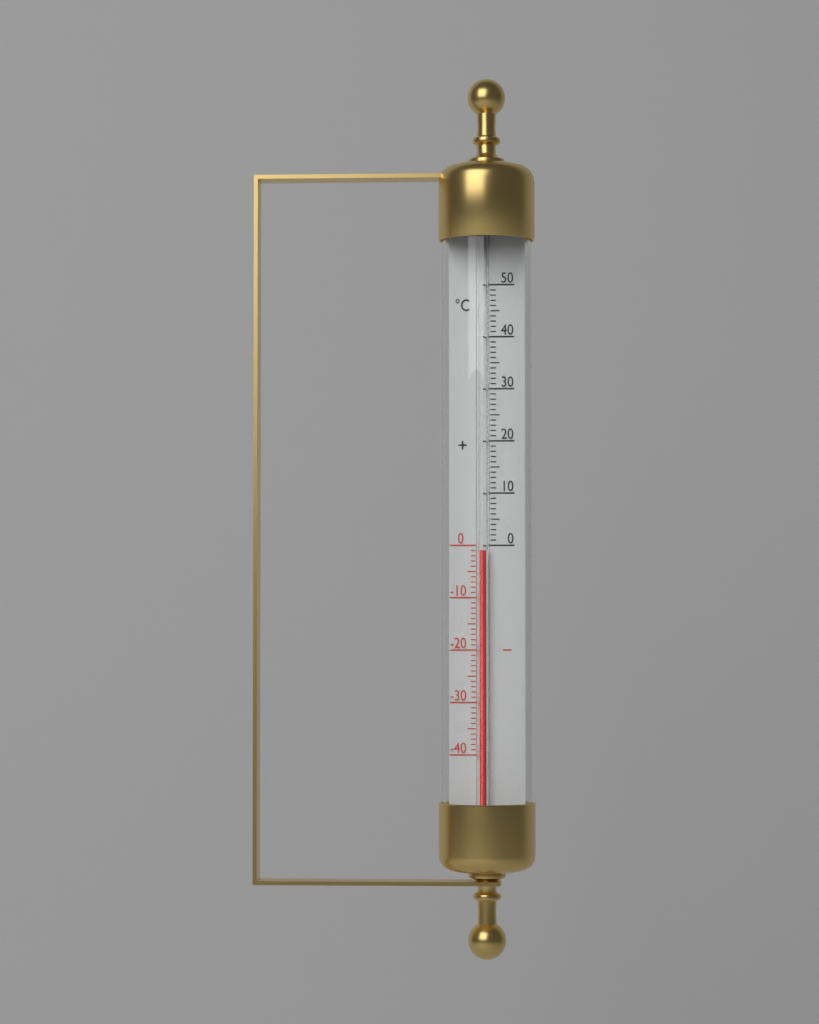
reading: -1 °C
